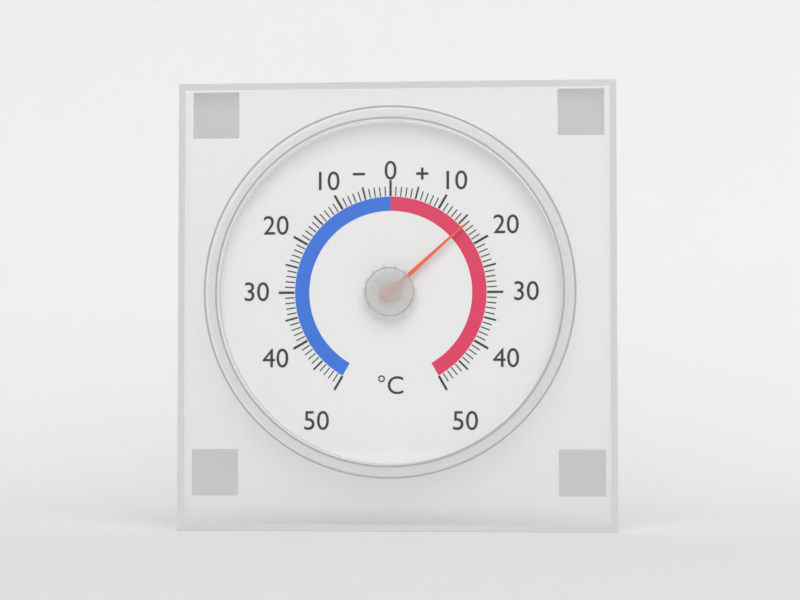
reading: 16 °C
